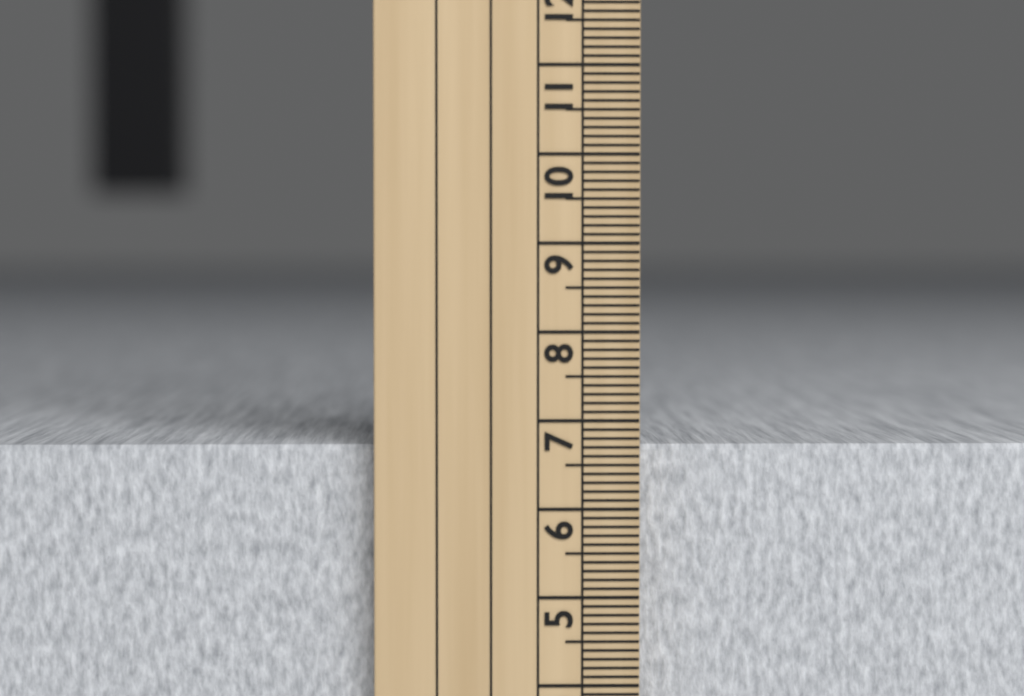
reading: 6.7 cm
